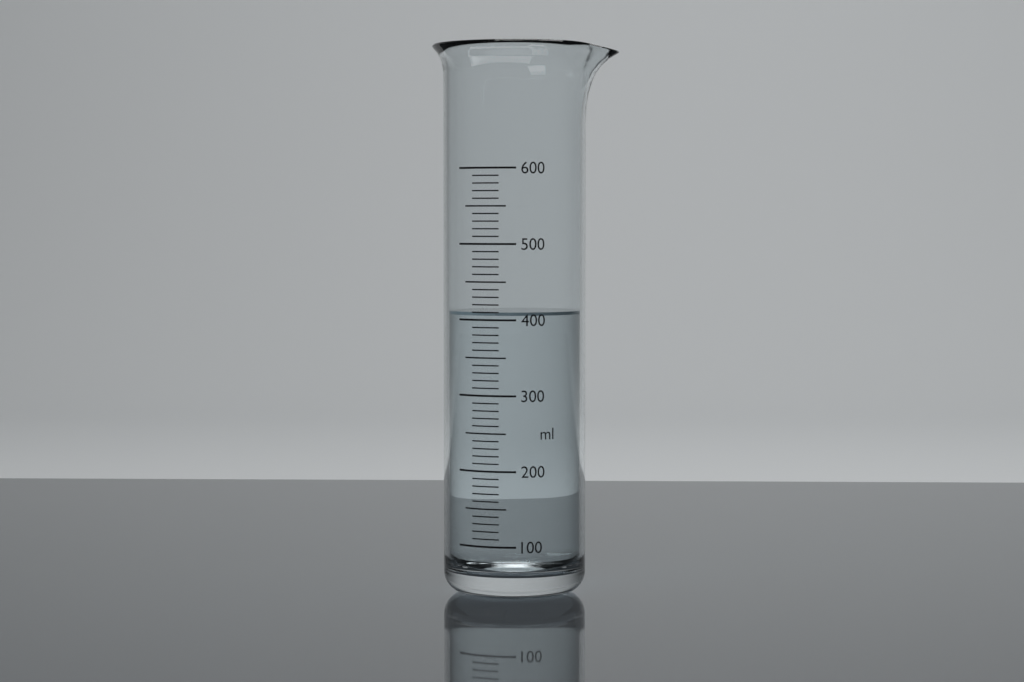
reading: 410 ml
